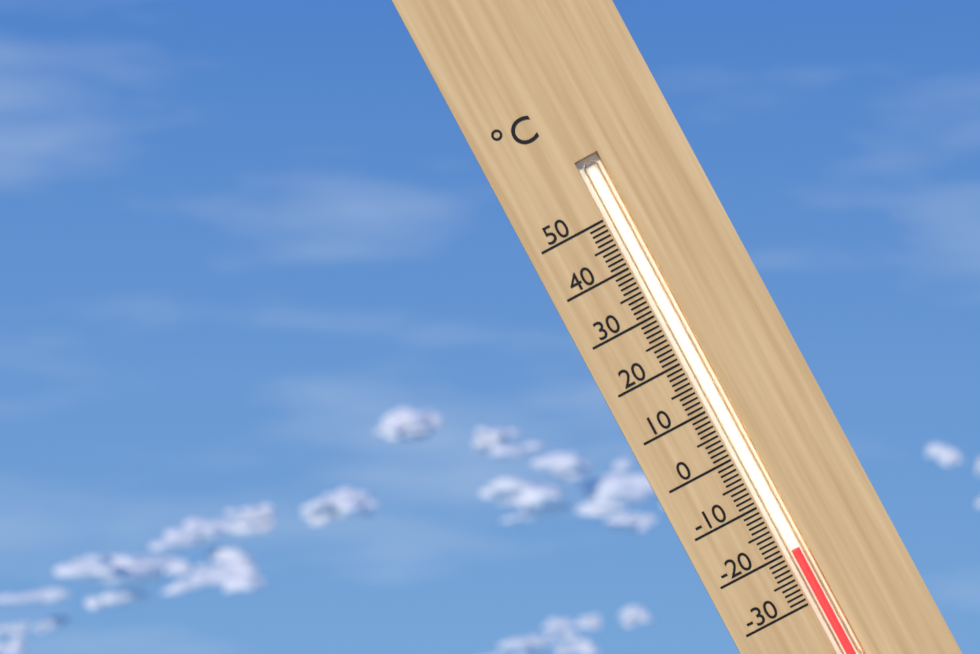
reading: -20 °C
